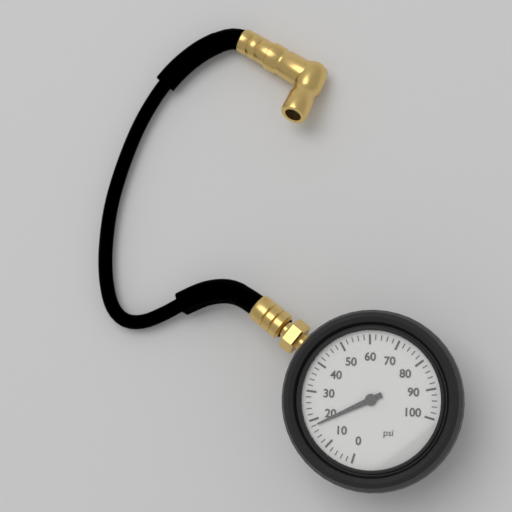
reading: 18 psi
